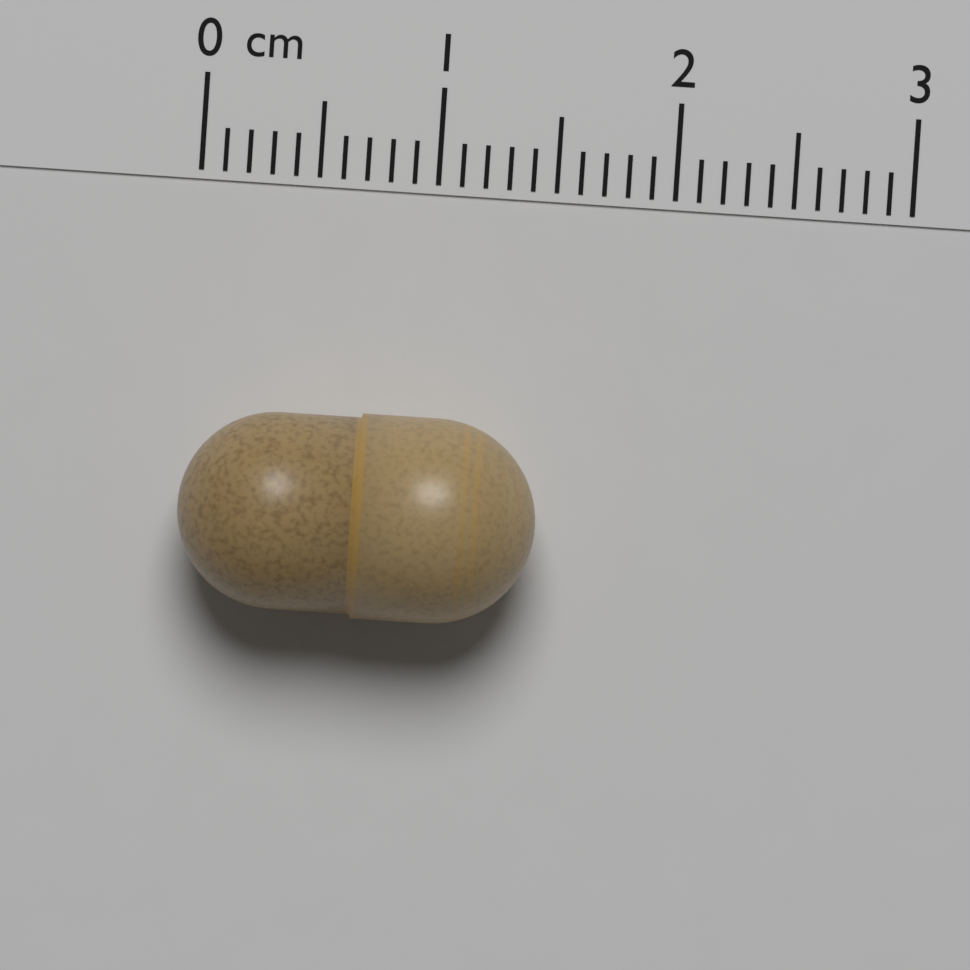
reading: 1.5 cm
